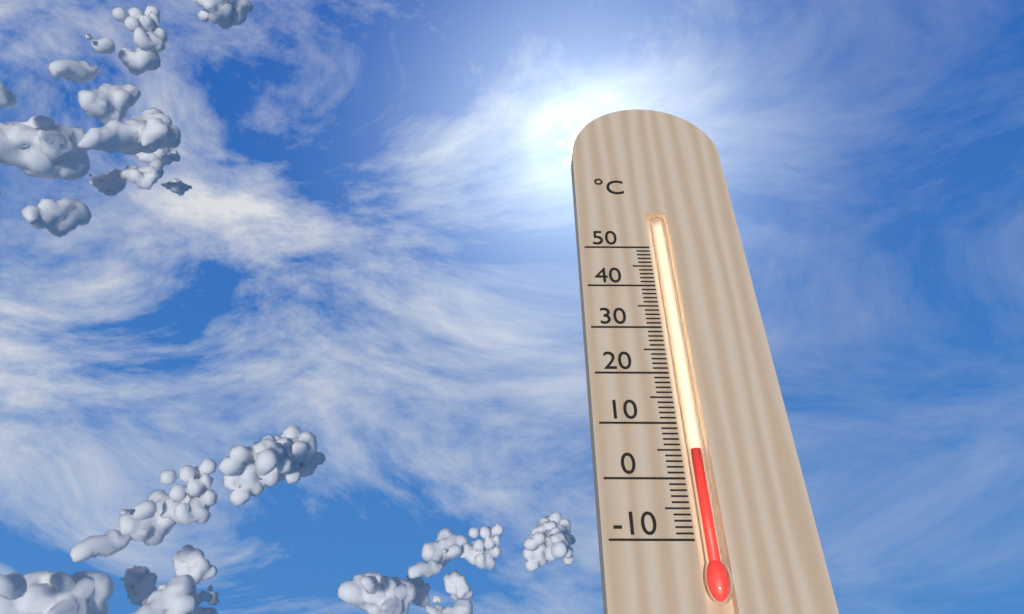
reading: 5 °C
